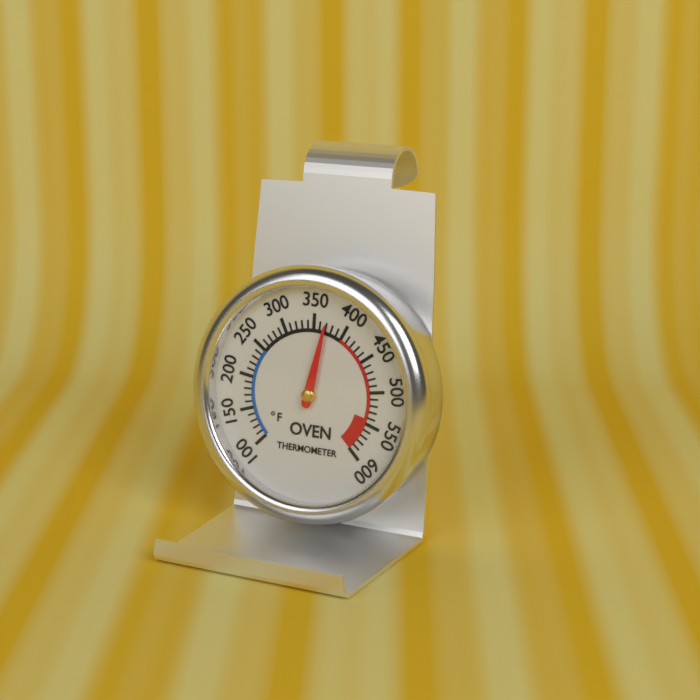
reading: 370 °F
